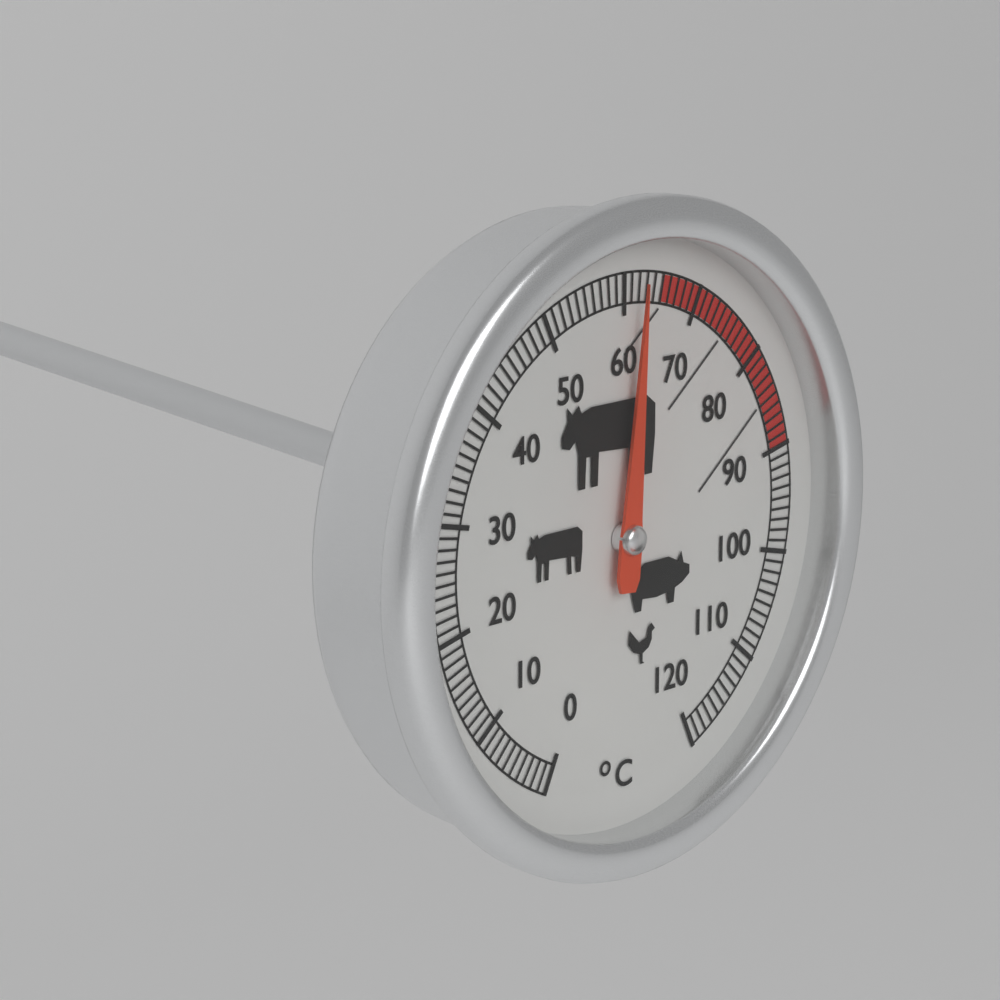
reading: 62 °C
